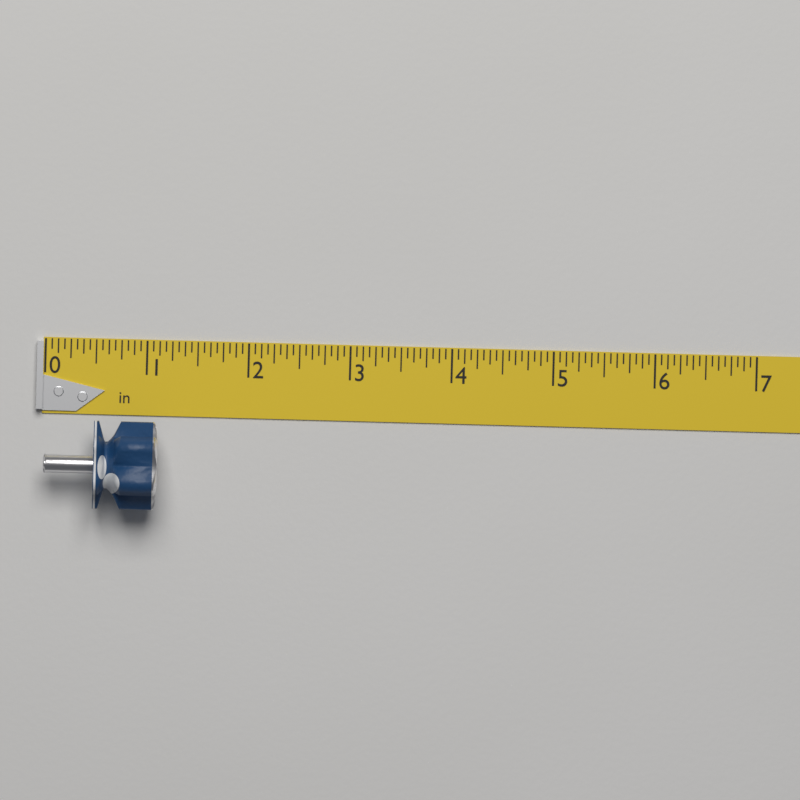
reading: 1.1250 in
